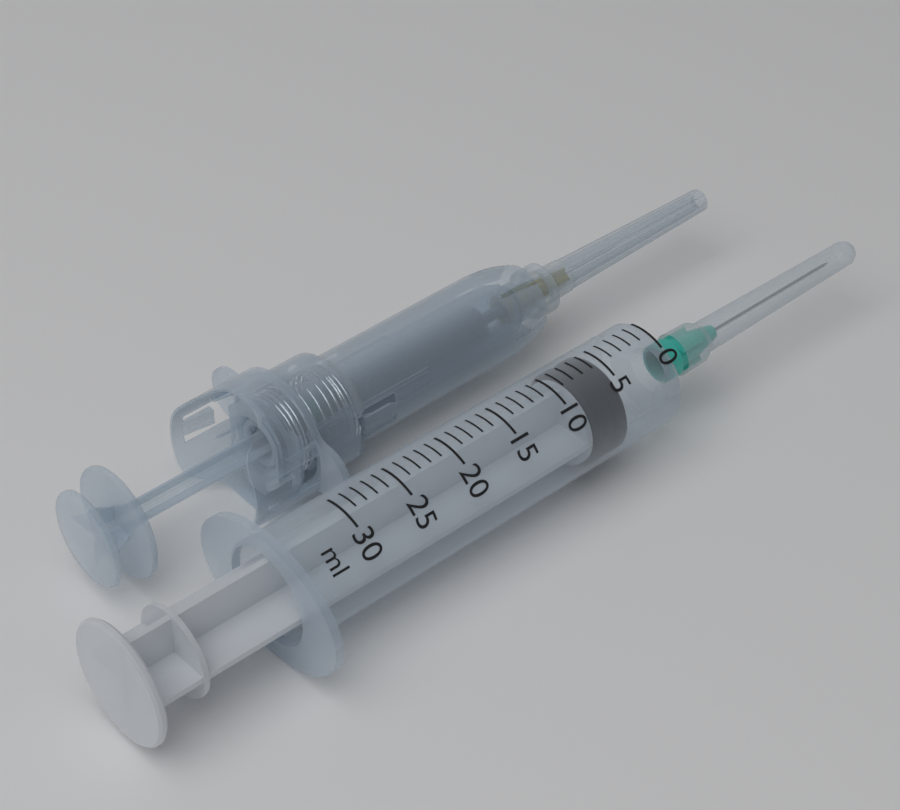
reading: 5 ml
